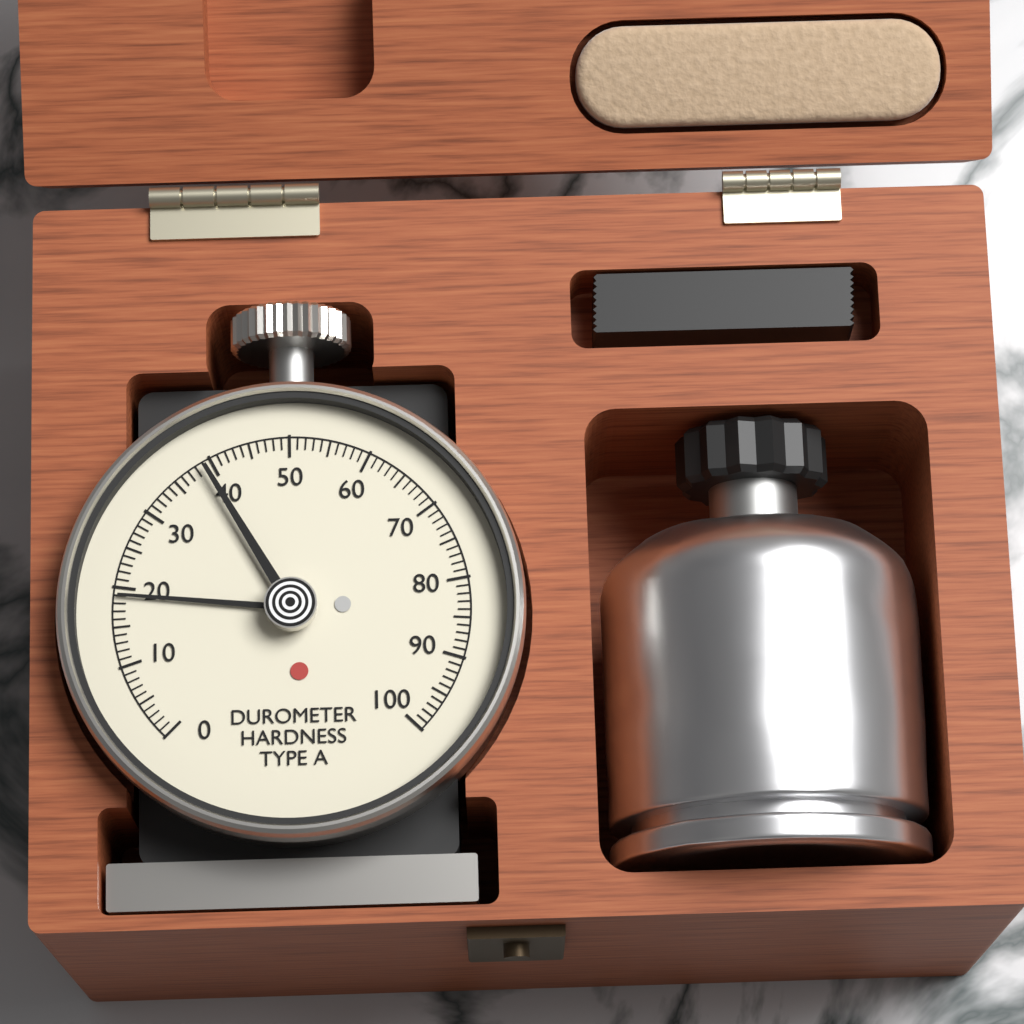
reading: 19 Shore A
